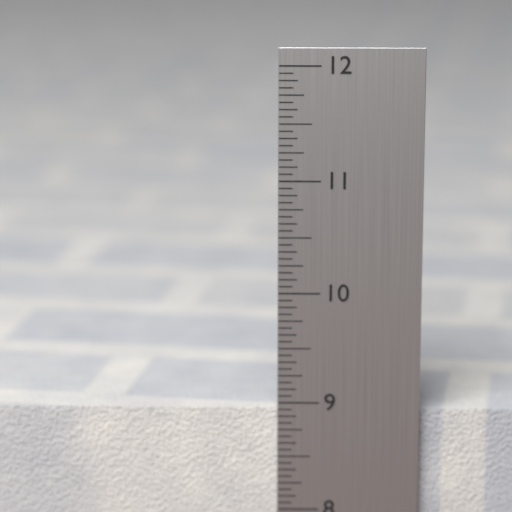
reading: 8.9375 in
